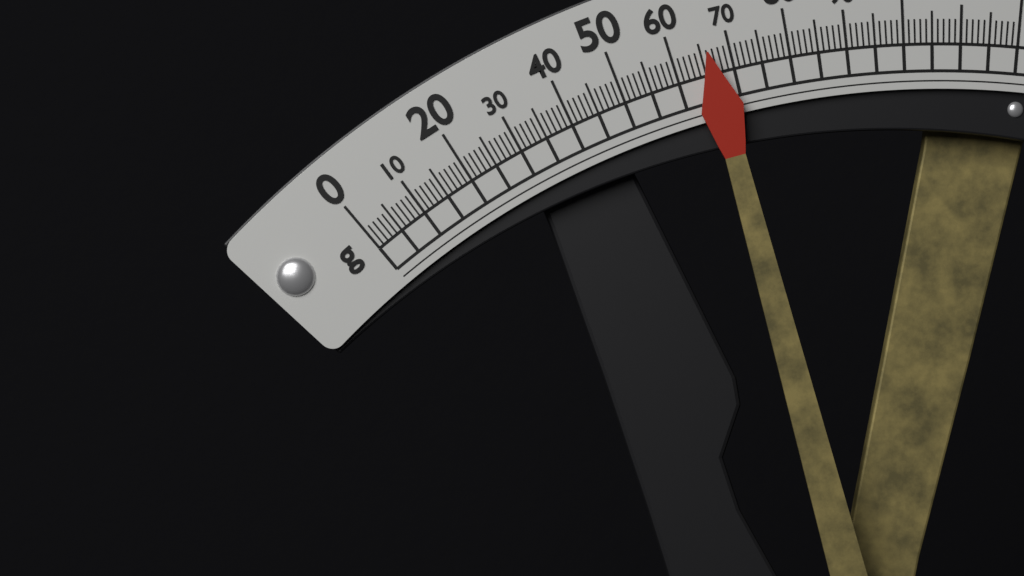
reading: 66 g
